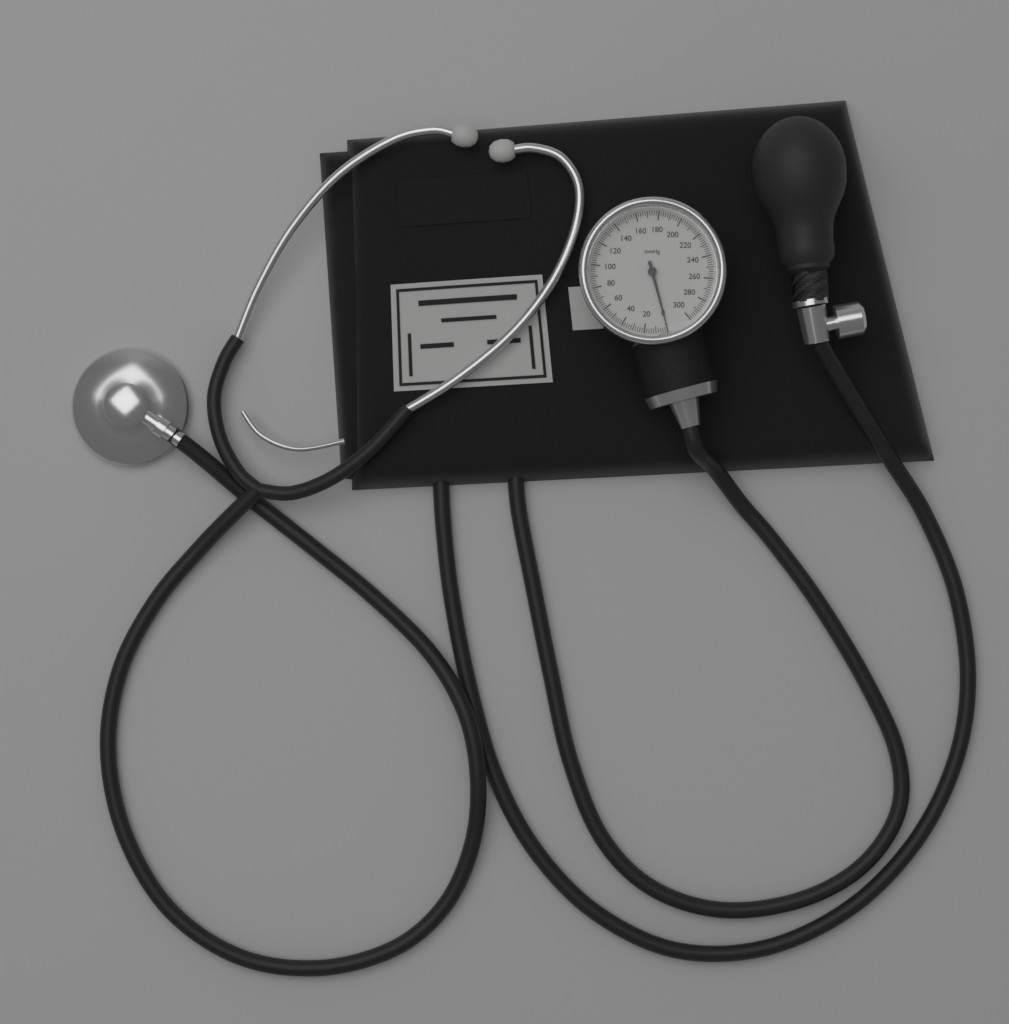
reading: 0 mmHg
